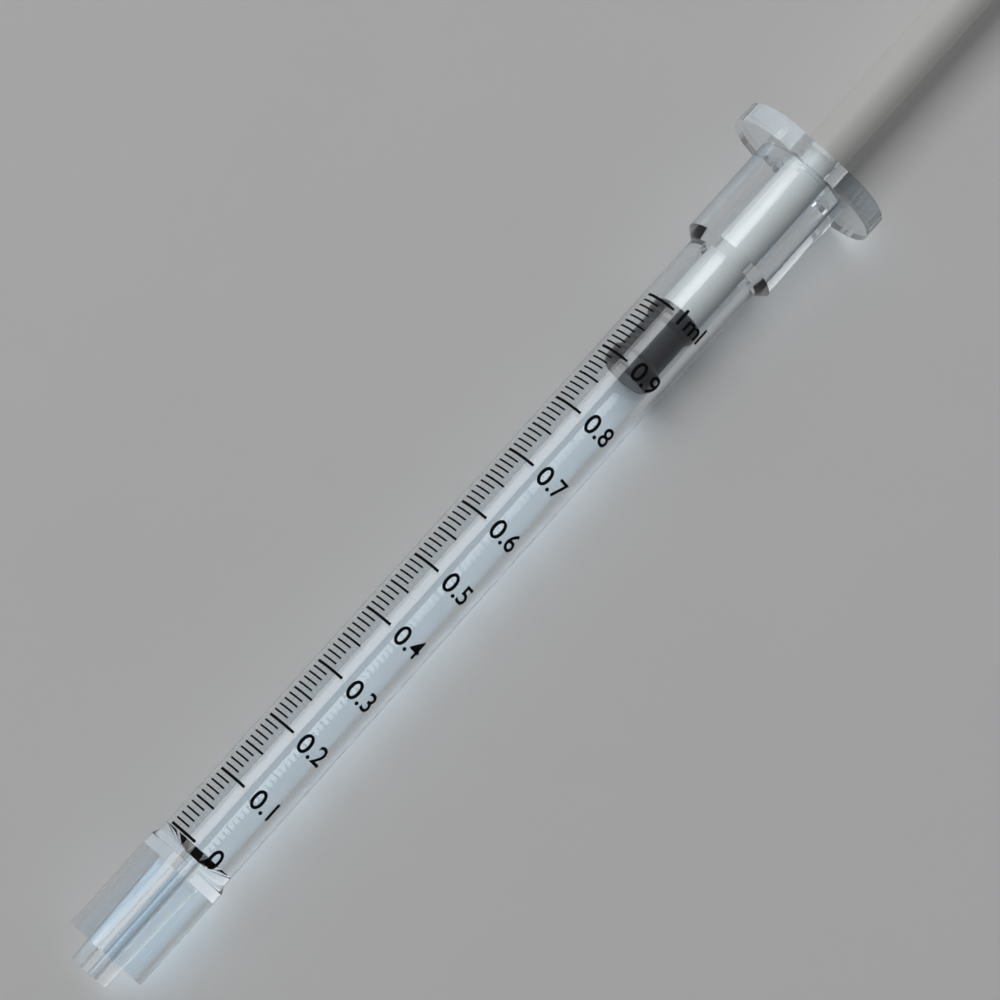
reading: 0.89 ml
